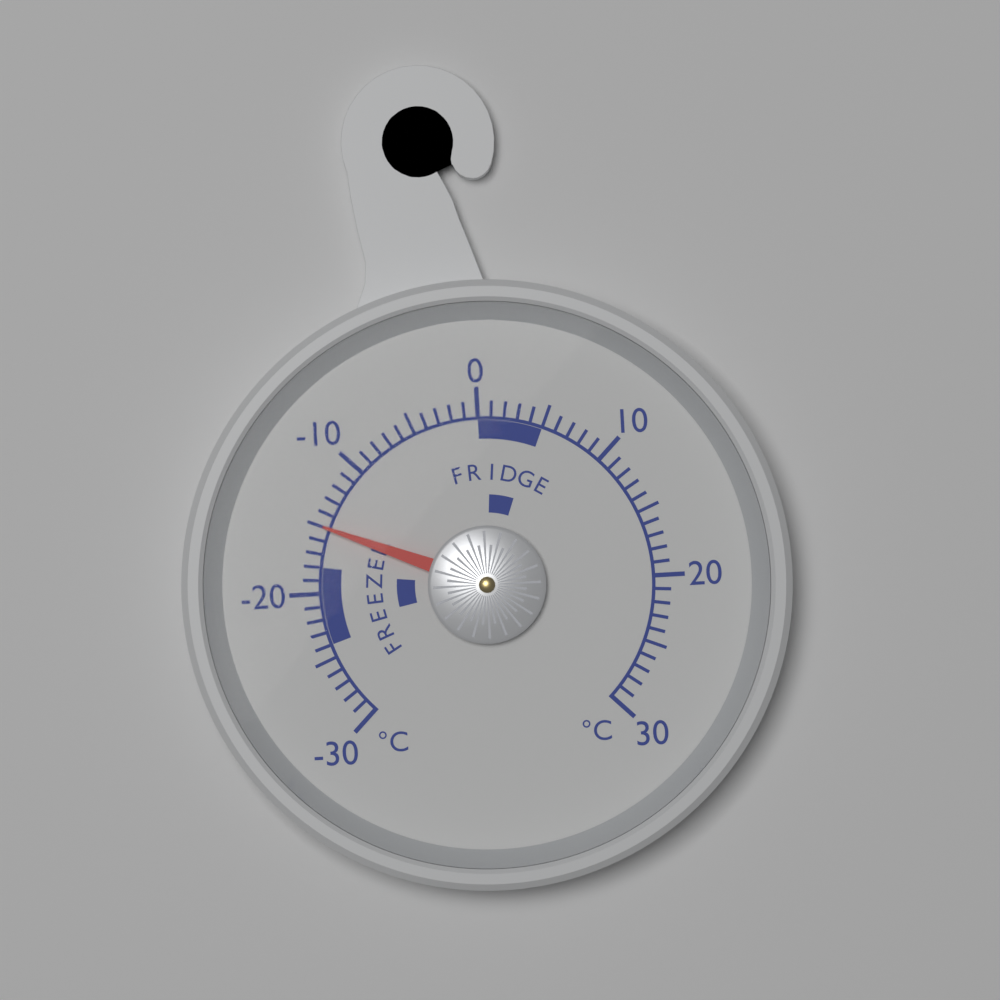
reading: -15 °C
